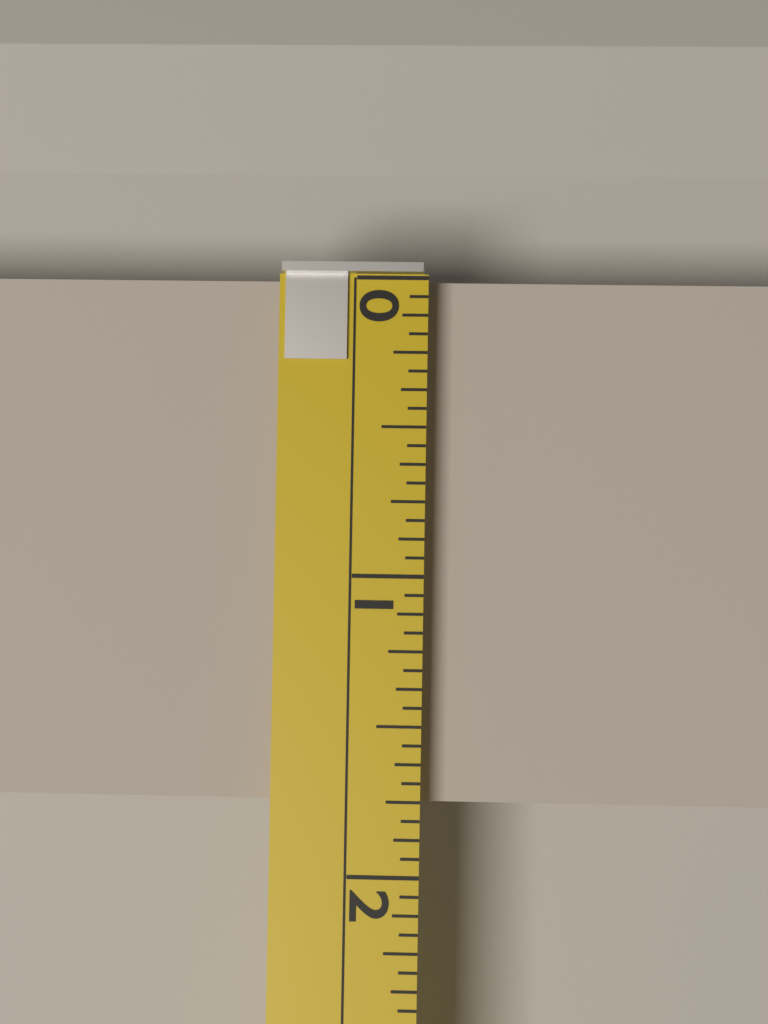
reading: 1.7500 (no unit)
